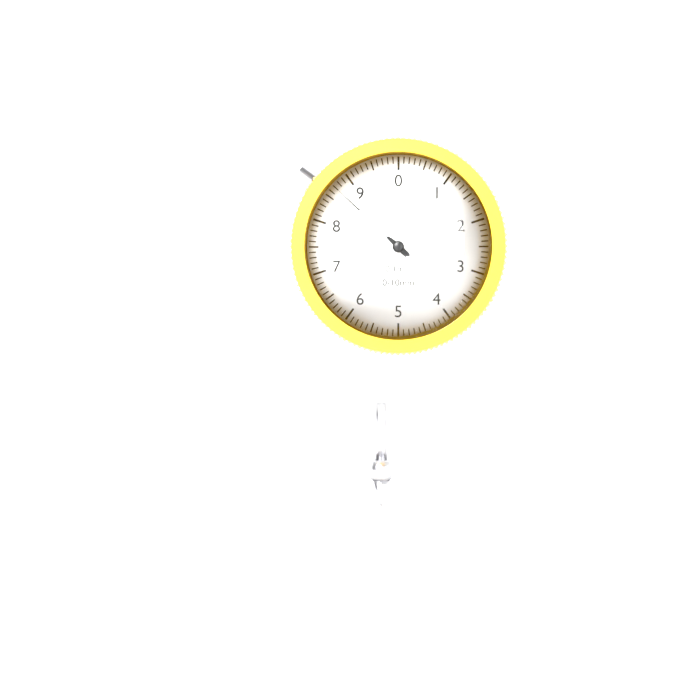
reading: 8.7 mm
